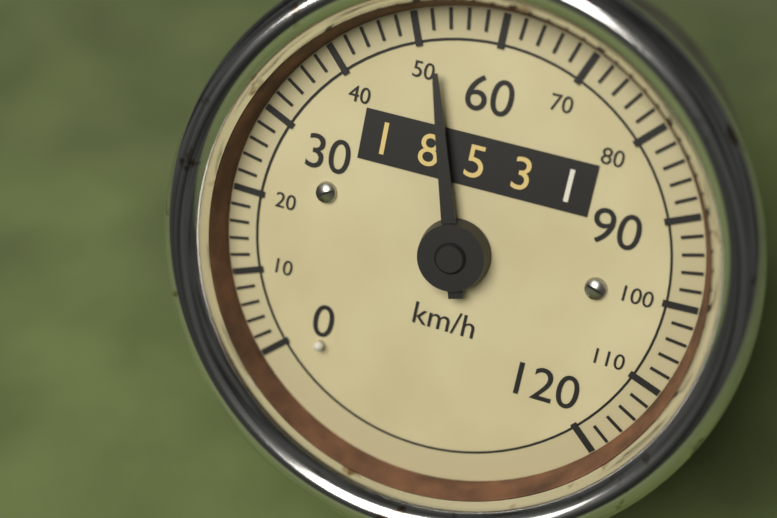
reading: 52 km/h
